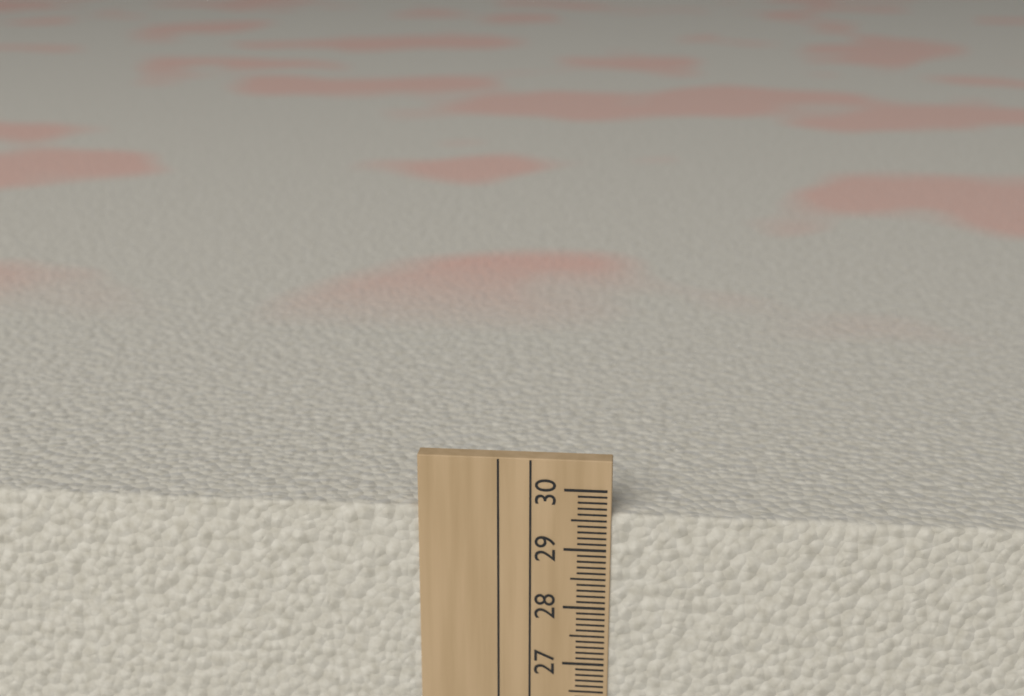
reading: 29.6 cm
